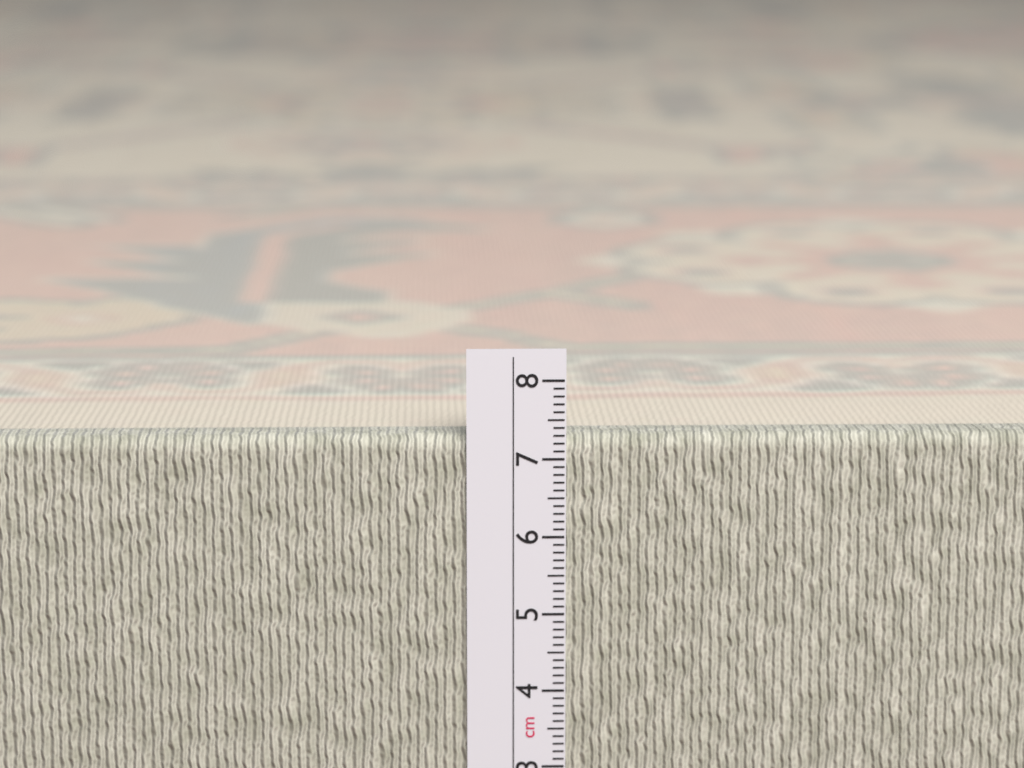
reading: 7.3 cm
